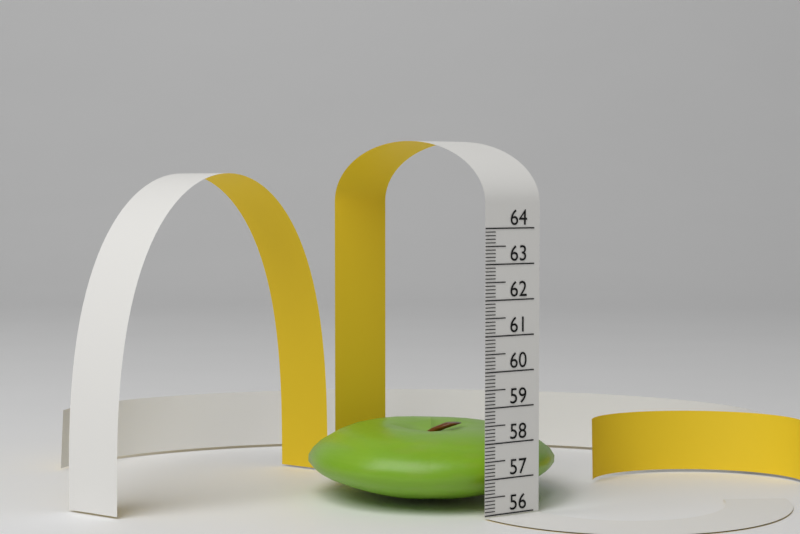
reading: 58.1 (no unit)
